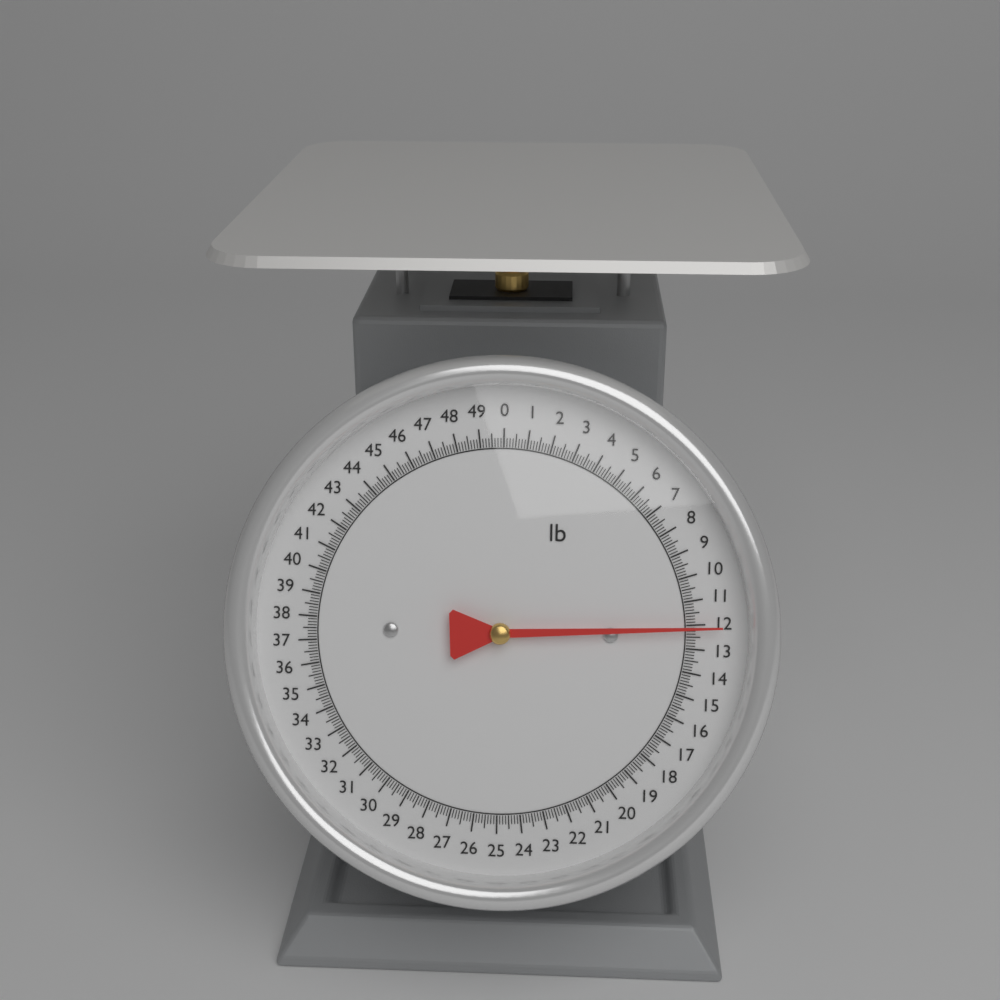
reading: 12.125 lb
